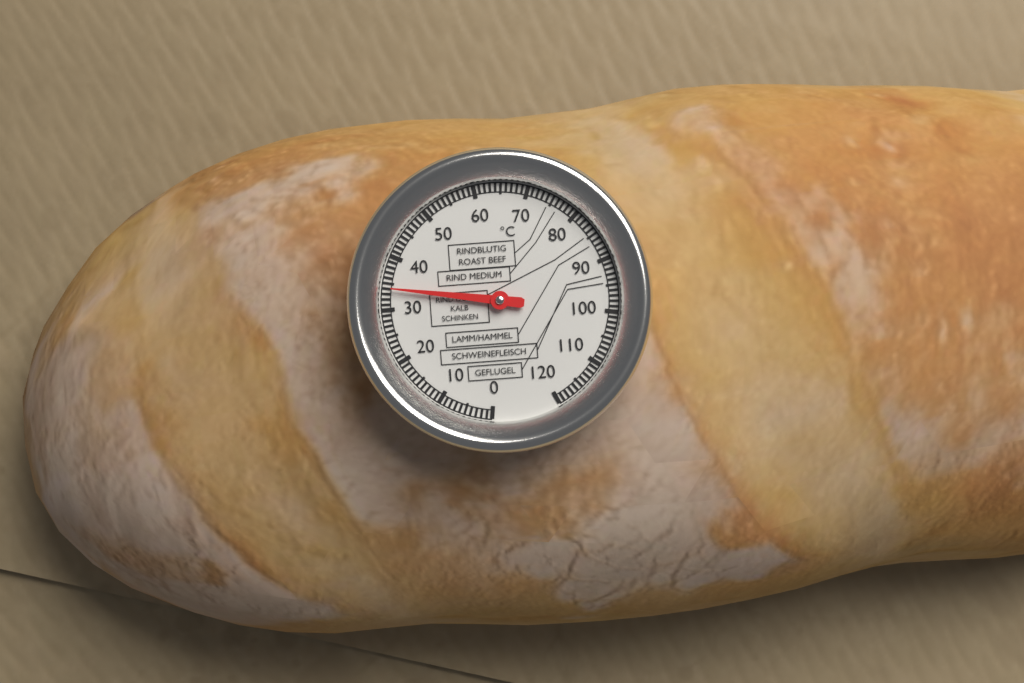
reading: 34 °C
